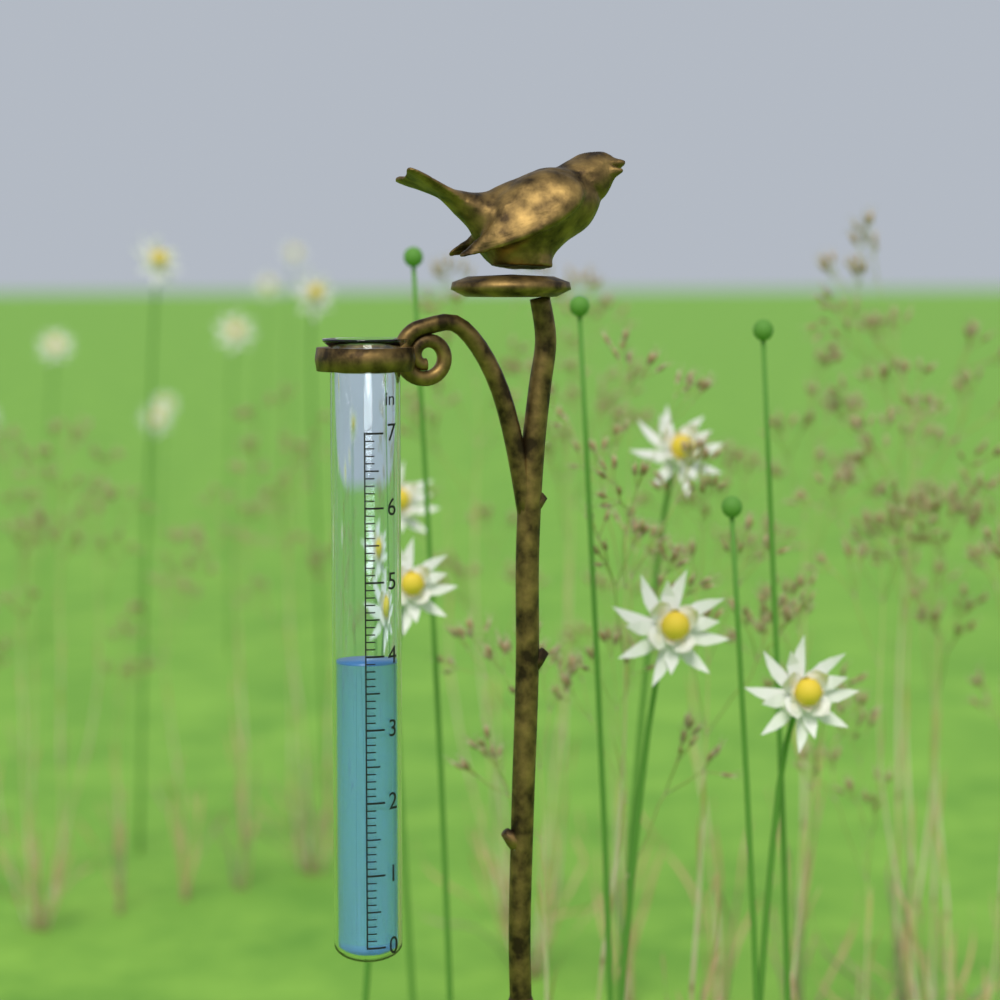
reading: 3.9 in
